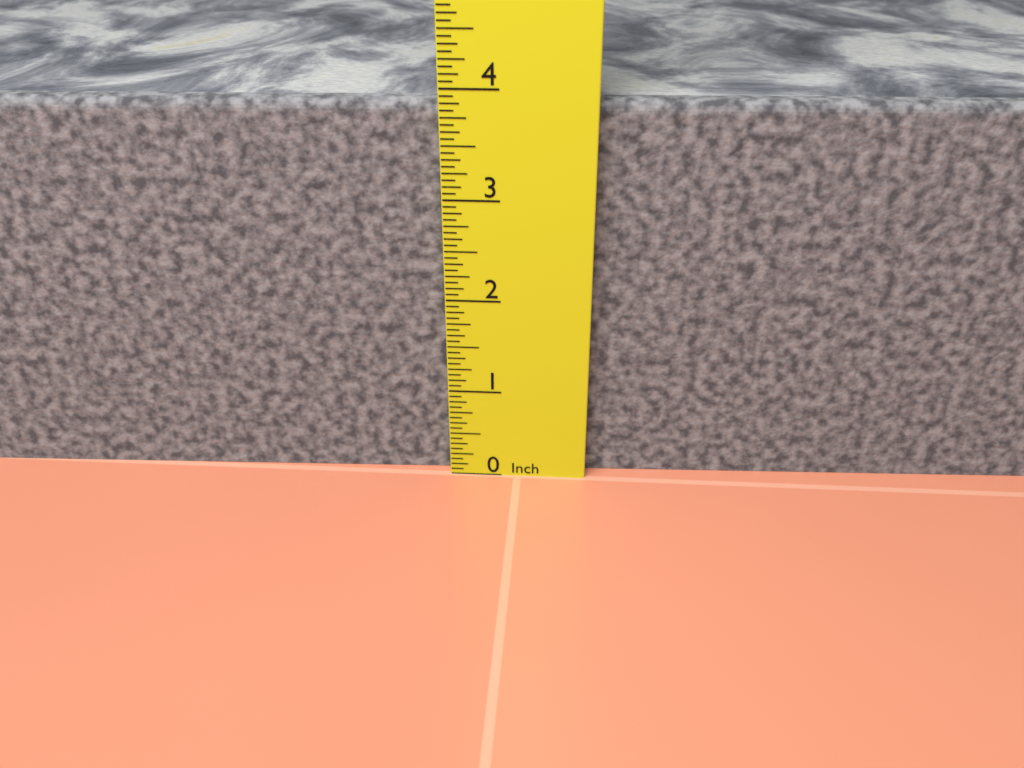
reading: 3.8750 in
